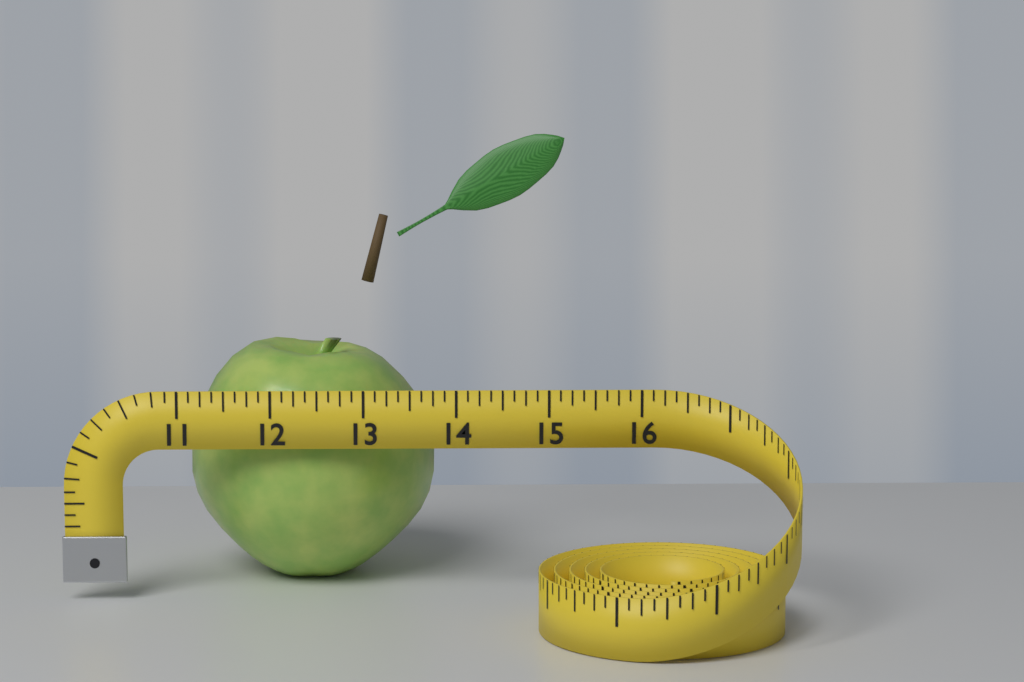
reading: 13.750 (no unit)
